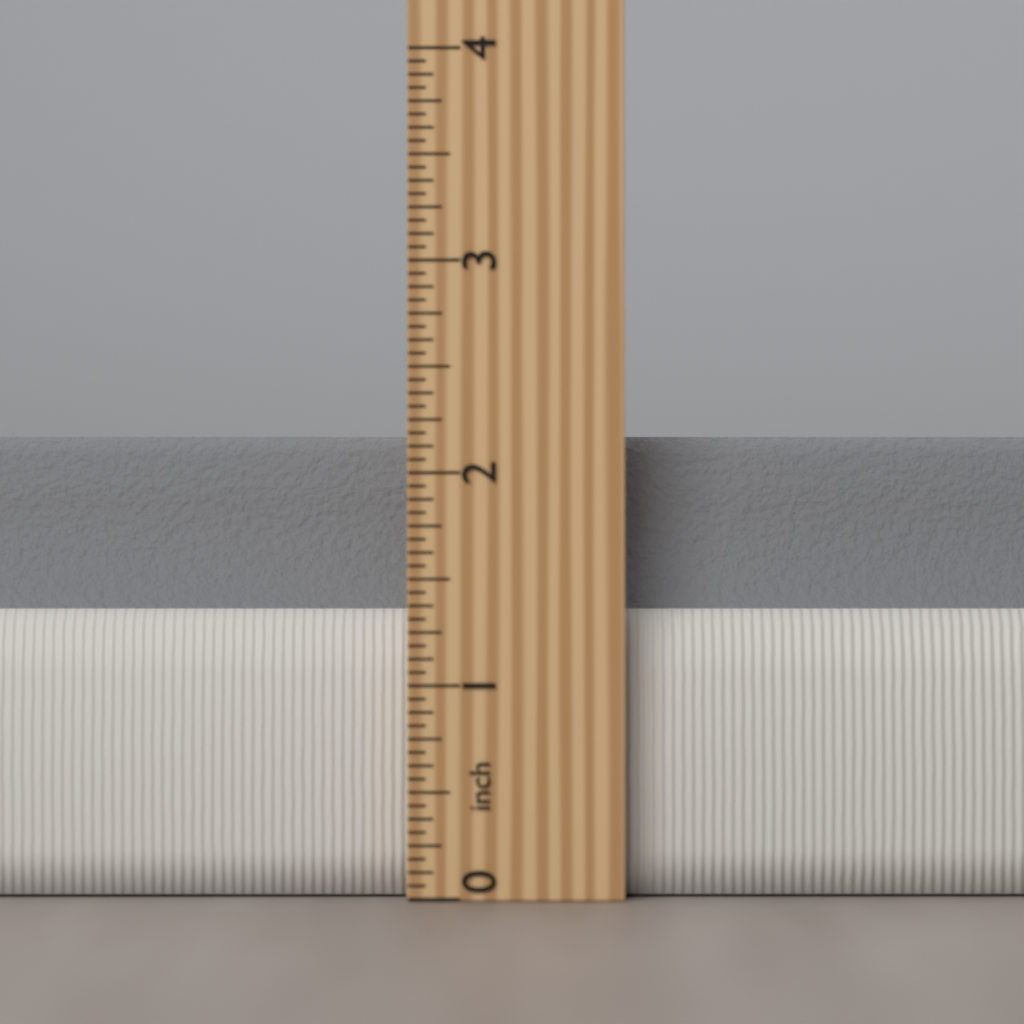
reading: 2.1875 inch
